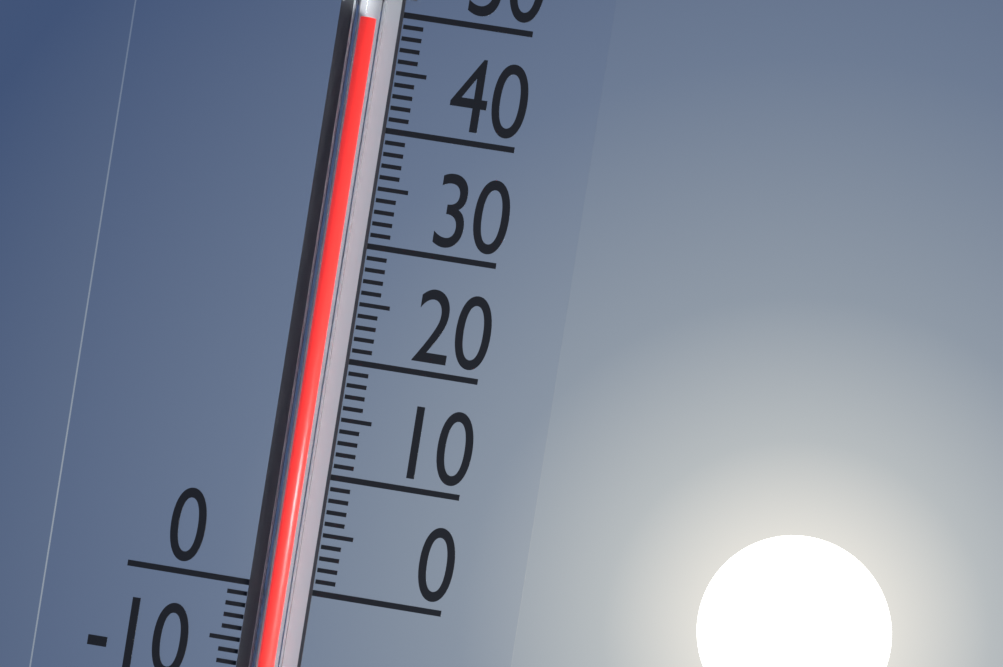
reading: 49 (no unit)
